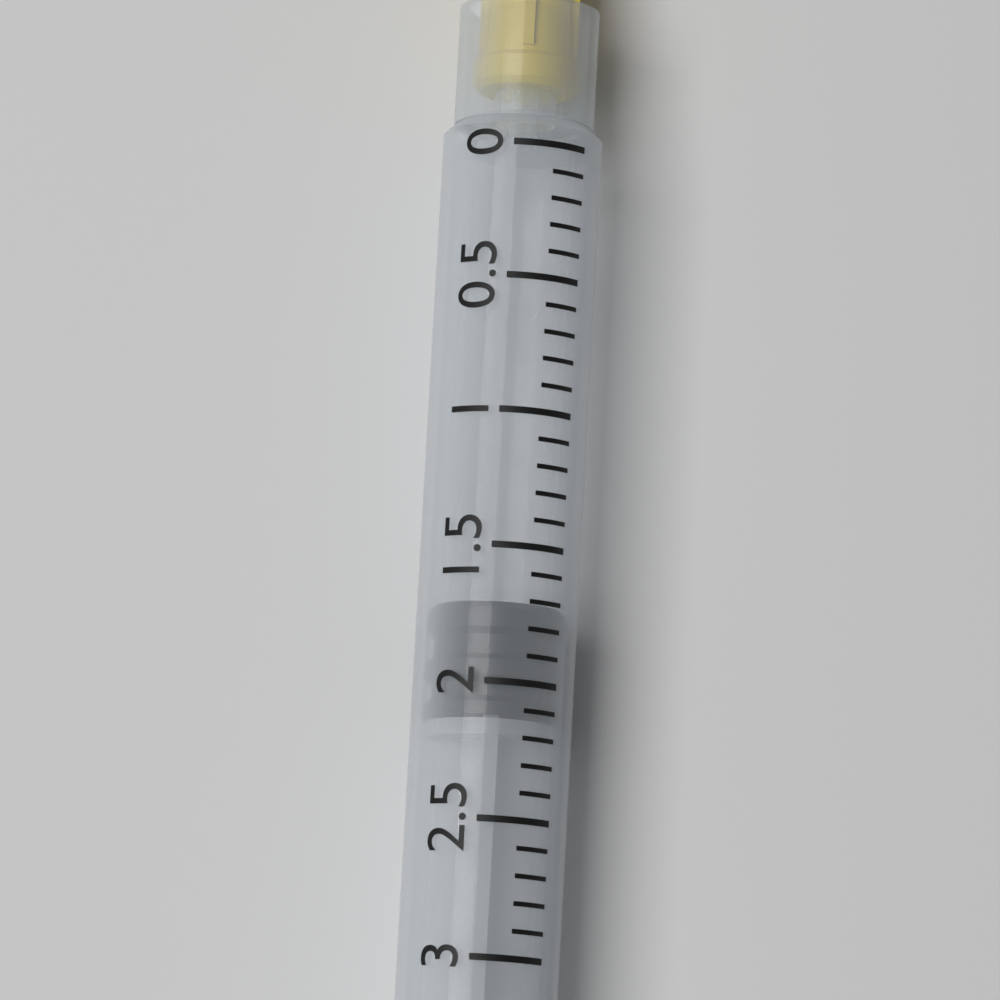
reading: 1.7 ml
